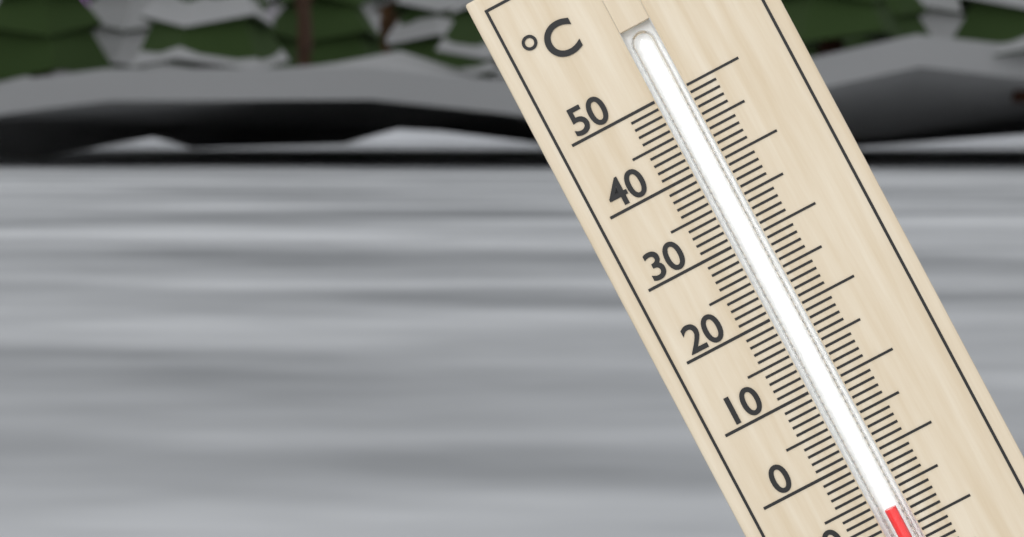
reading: -7 °C
